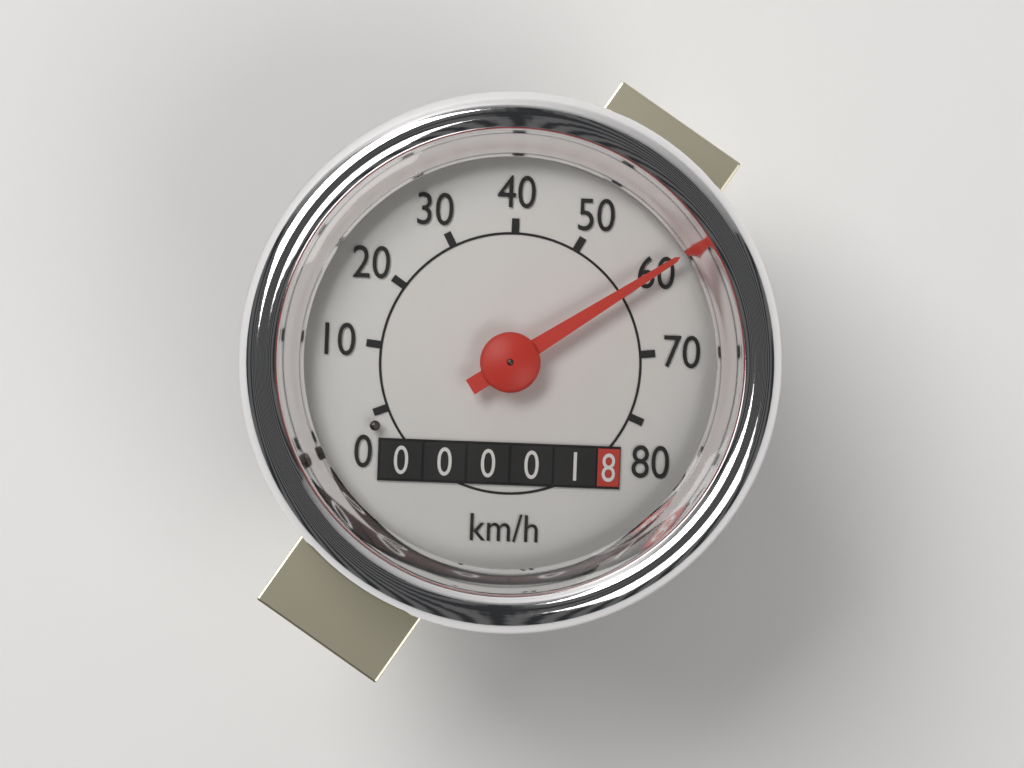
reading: 60 km/h
